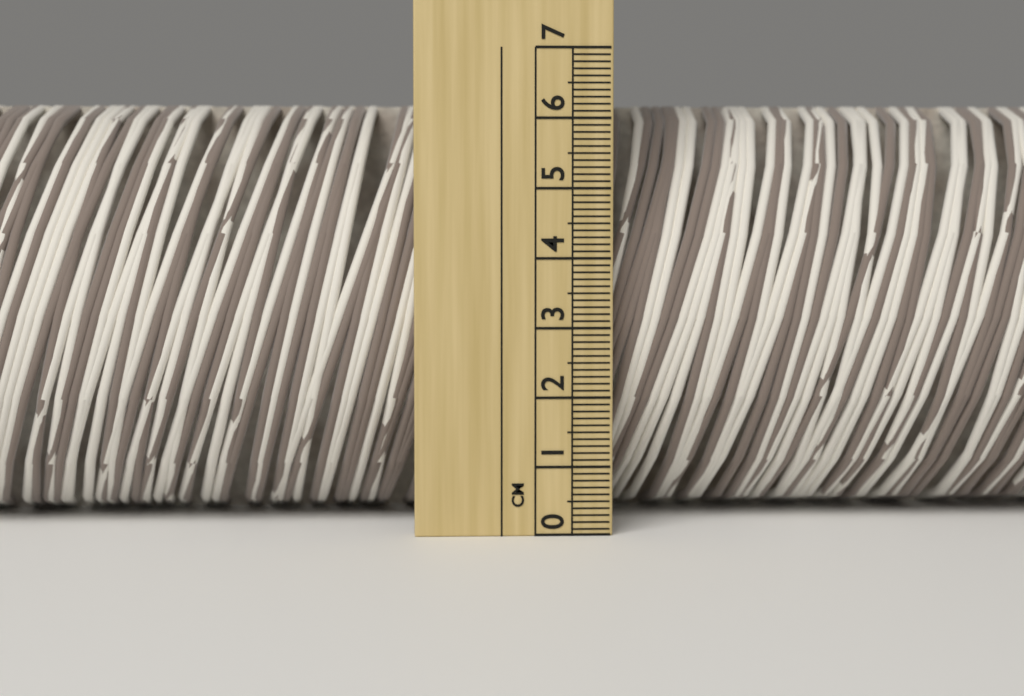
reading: 6.3 cm
